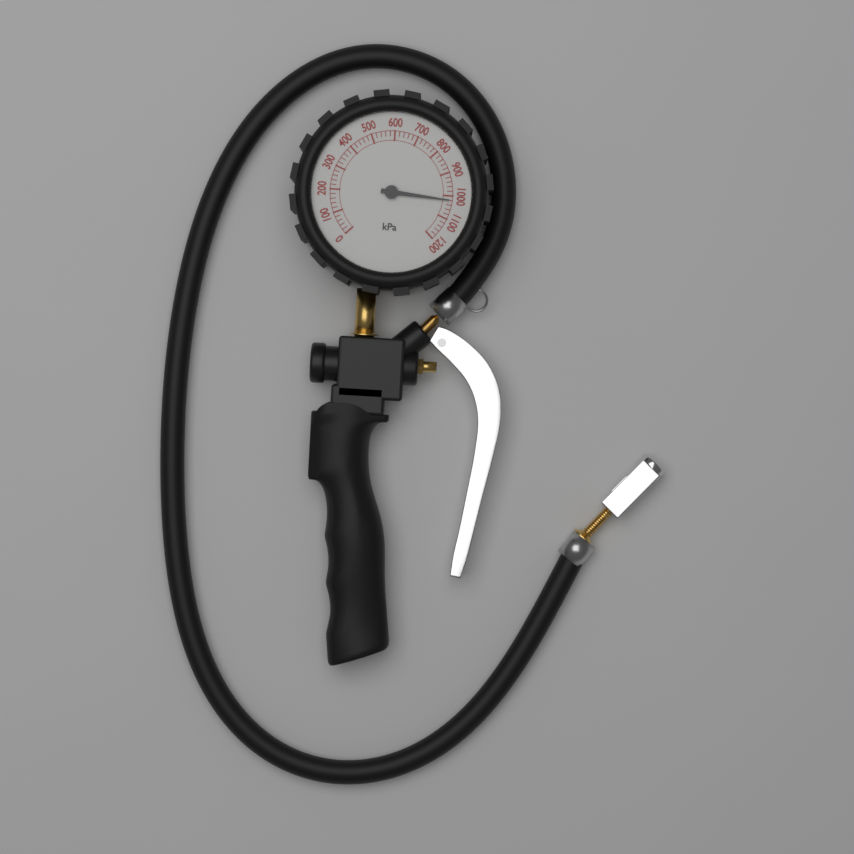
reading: 1020 kPa
